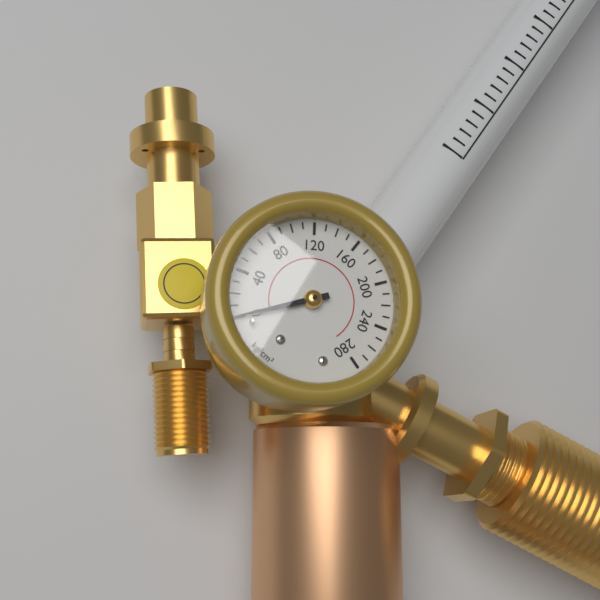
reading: 0 kg/cm²
